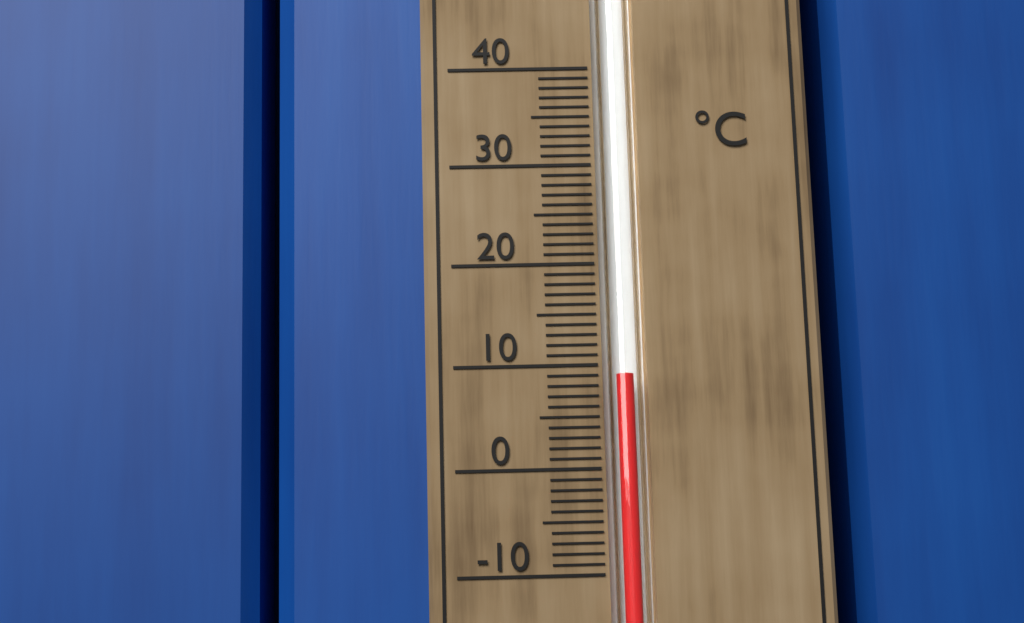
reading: 9 °C
